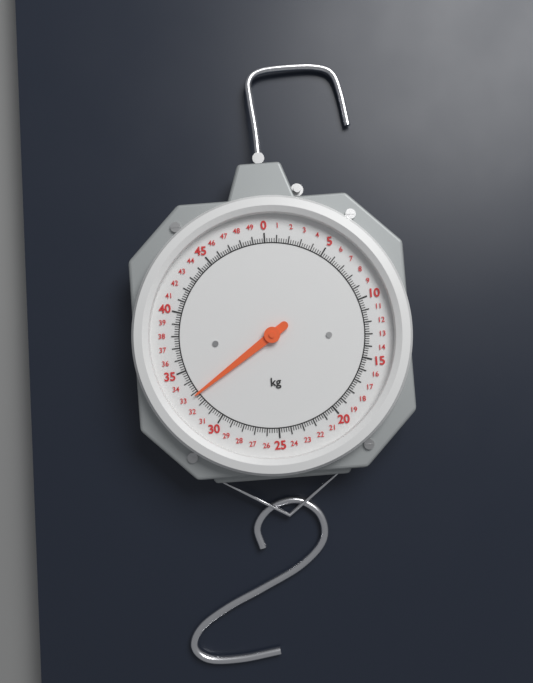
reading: 32.8 kg
